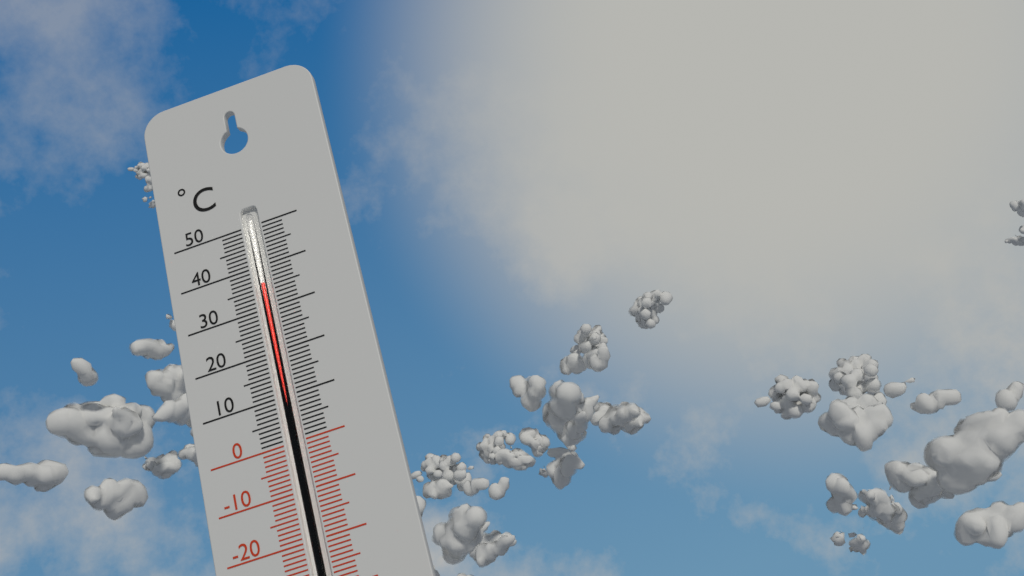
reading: 36 °C
